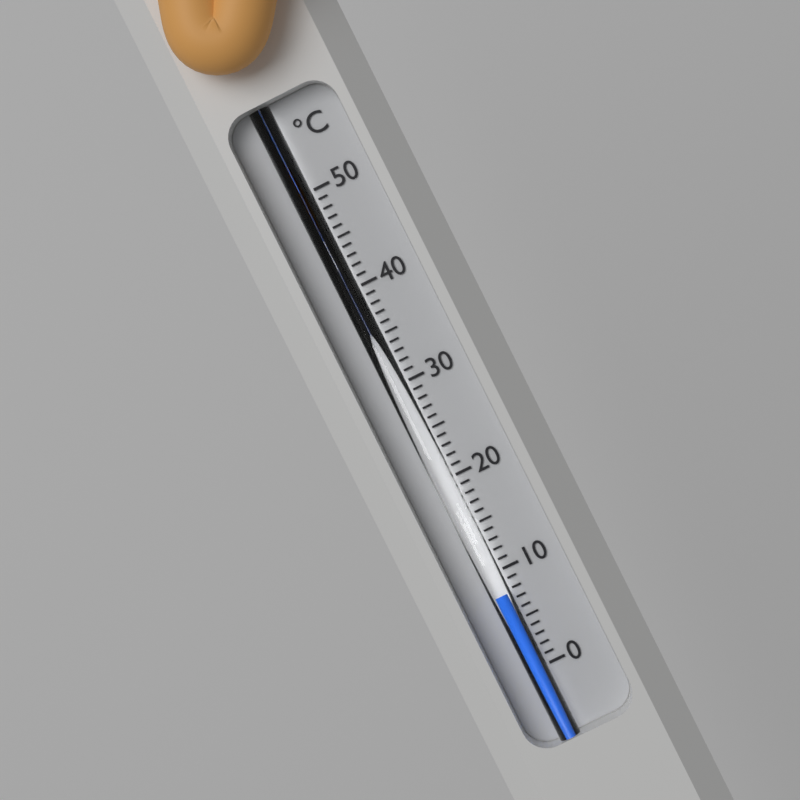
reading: 8 °C
